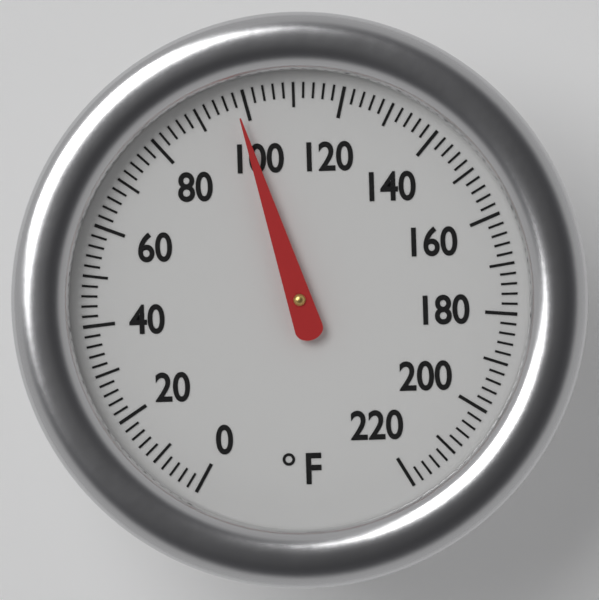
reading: 98 °F
